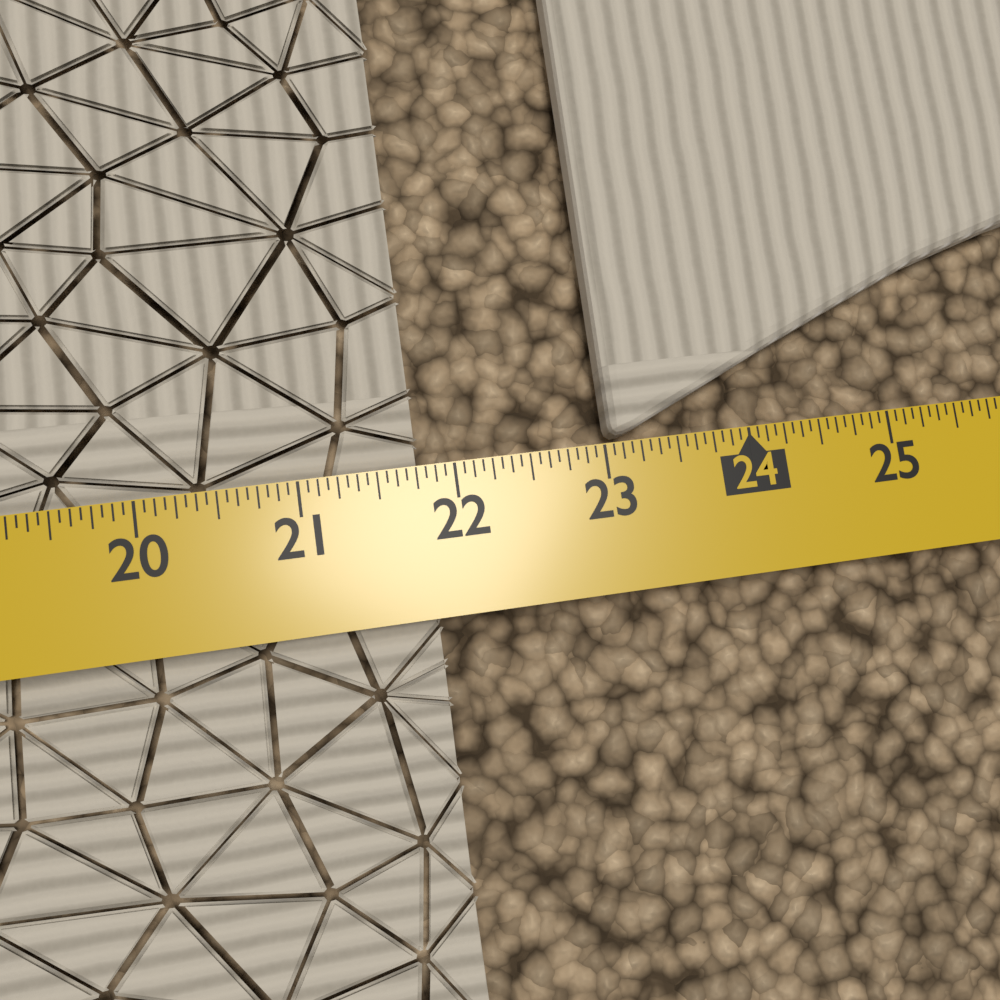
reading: 21.8125 in
